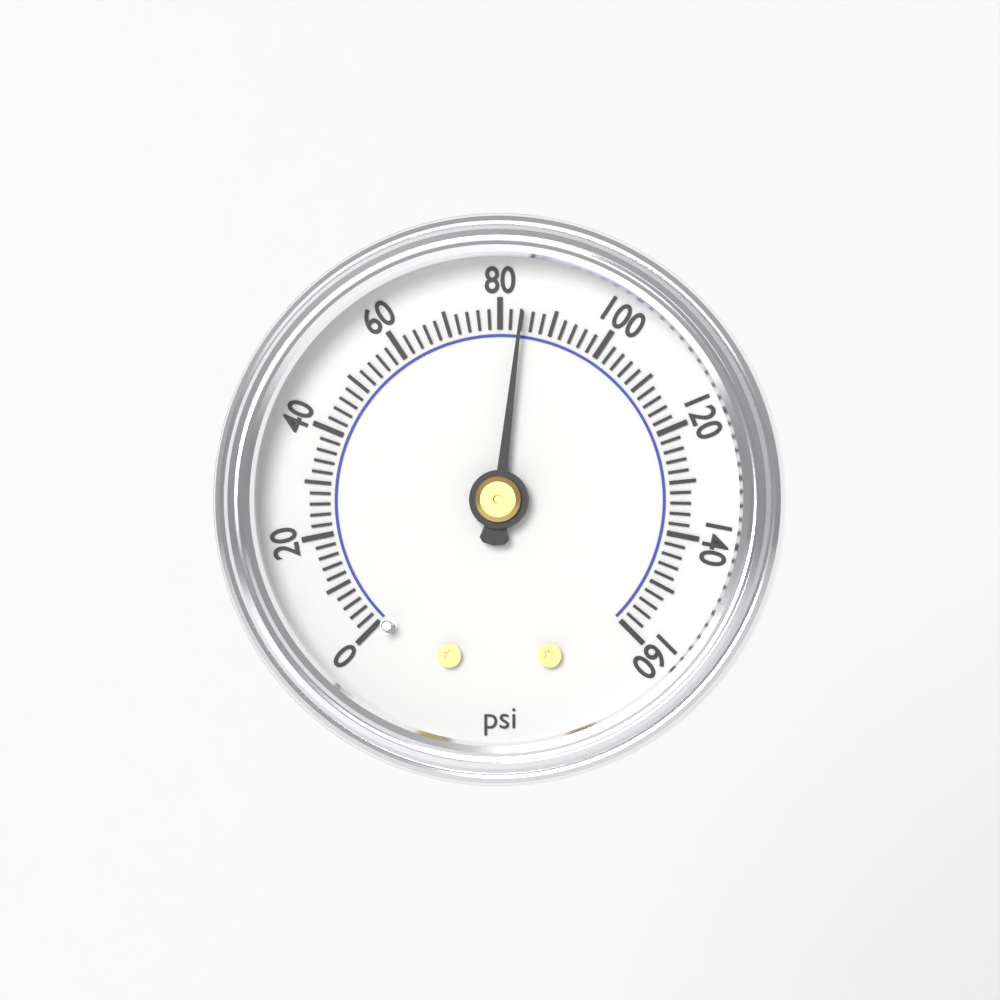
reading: 84 psi
